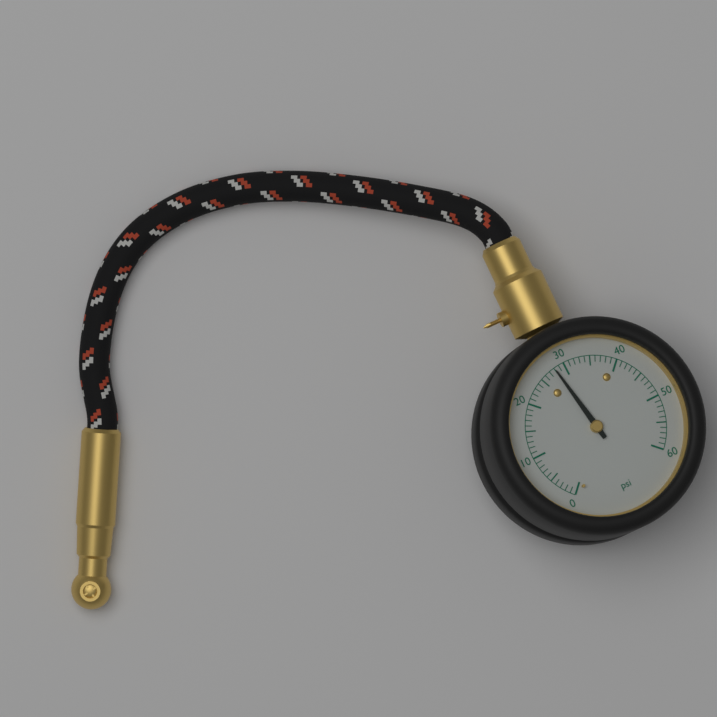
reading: 28 psi
